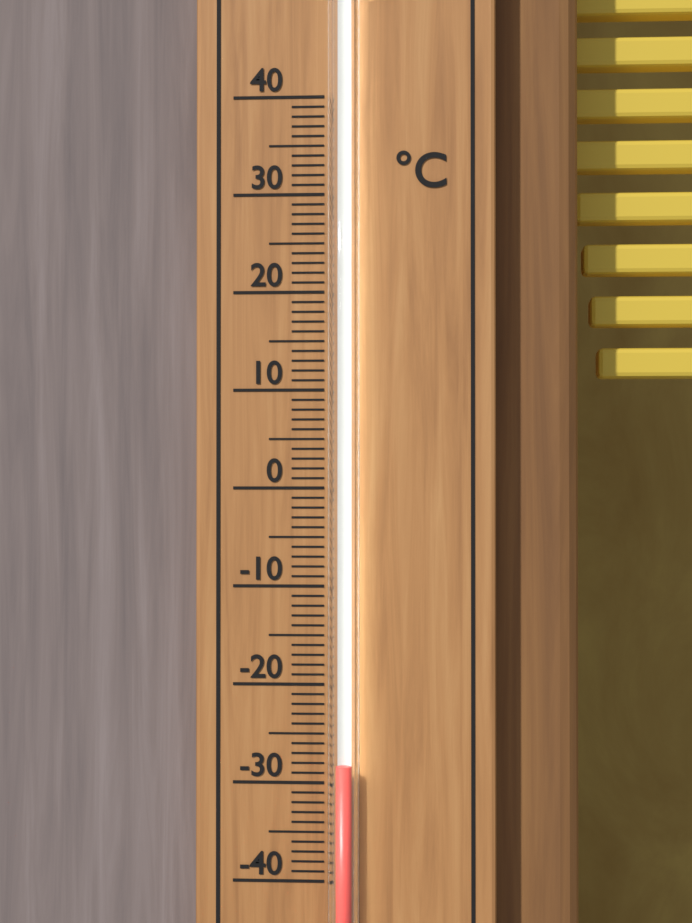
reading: -28 °C
